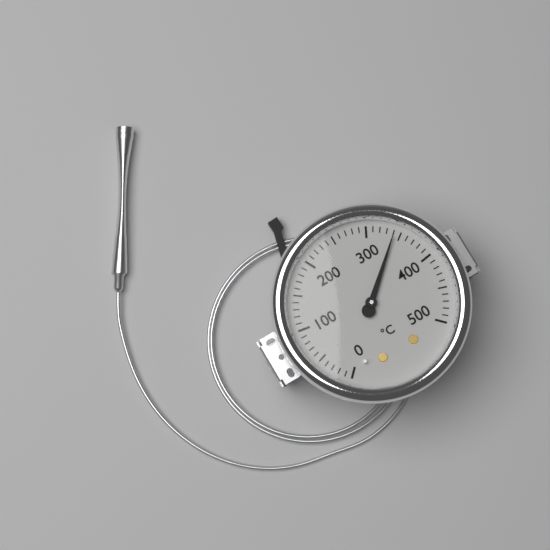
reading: 340 °C
